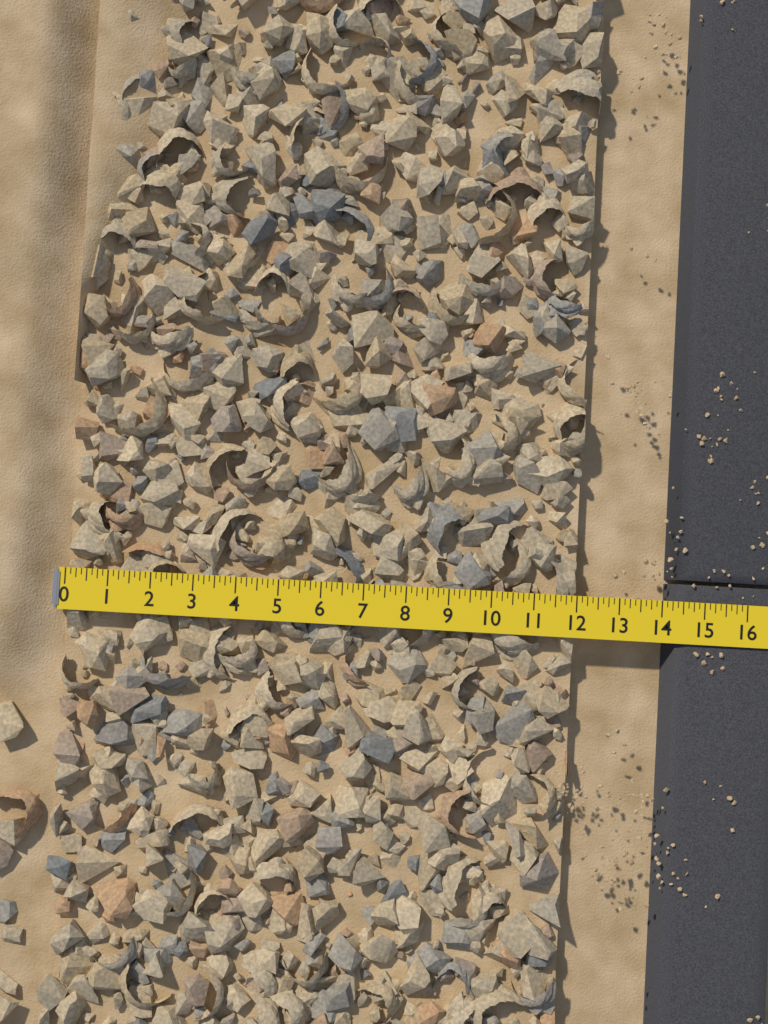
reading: 12.000 (no unit)
